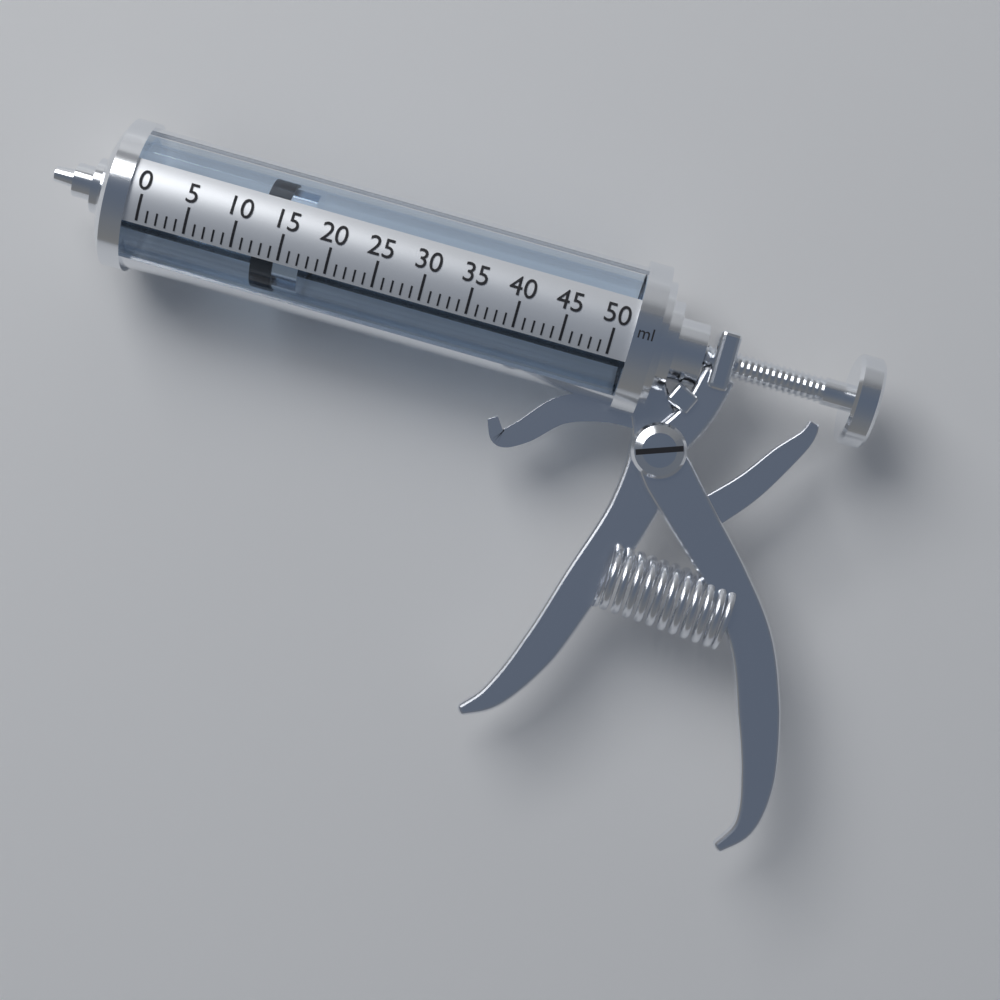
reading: 12 ml
